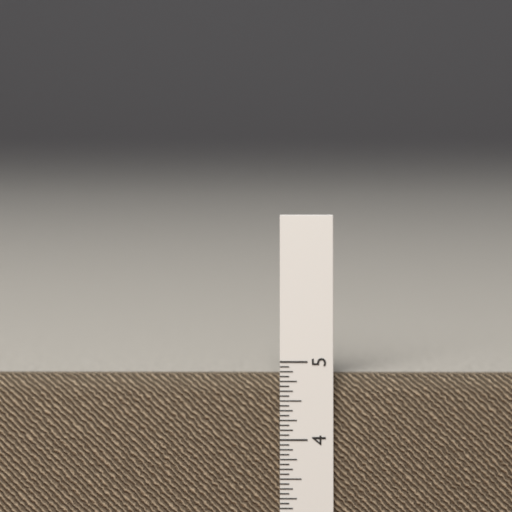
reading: 4.8125 in
